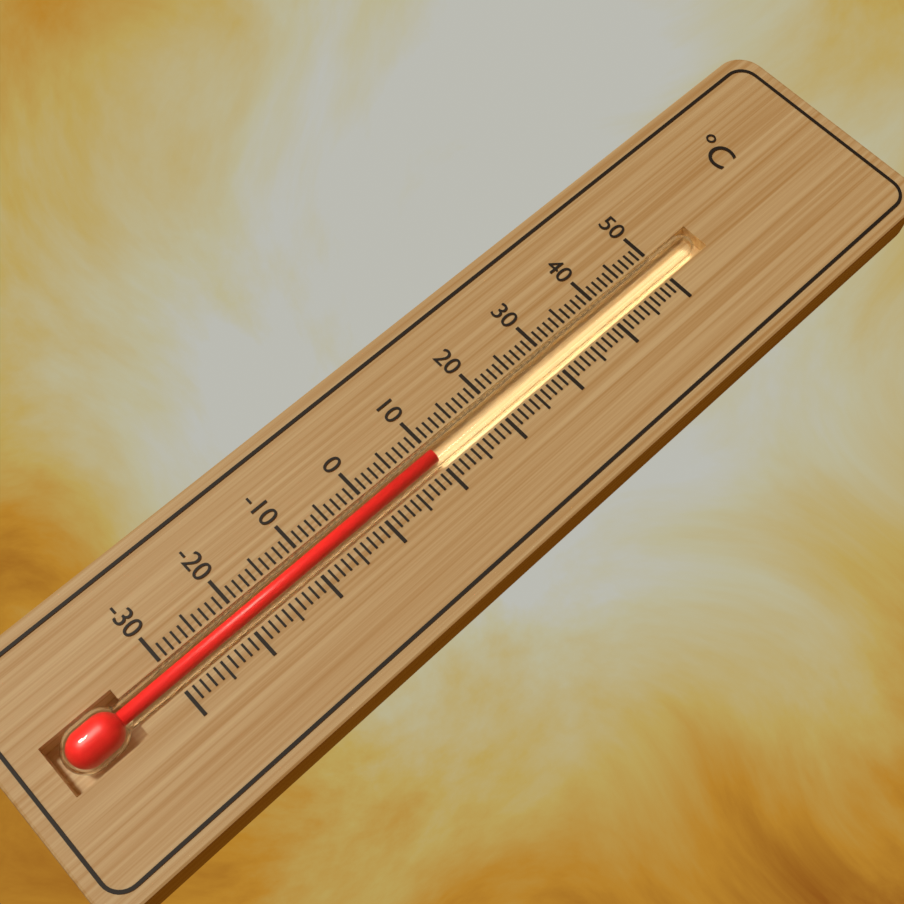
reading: 10 °C
